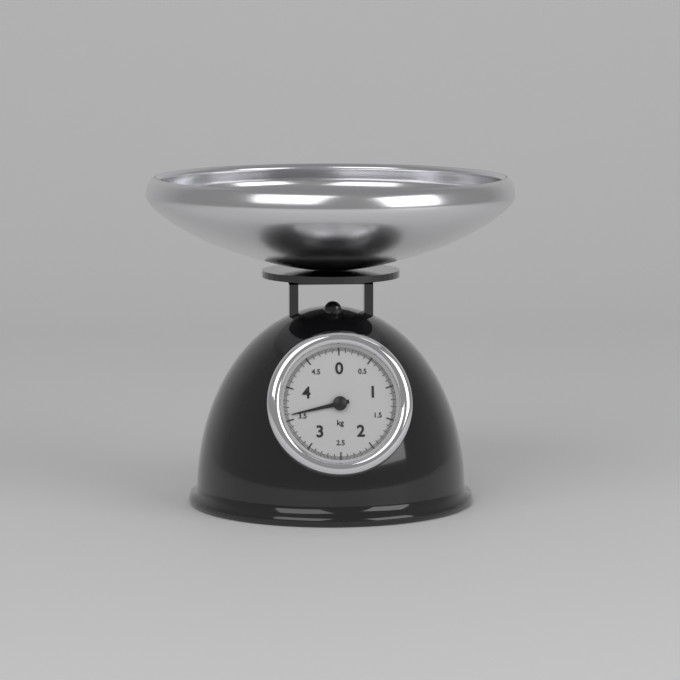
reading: 3.58 kg
